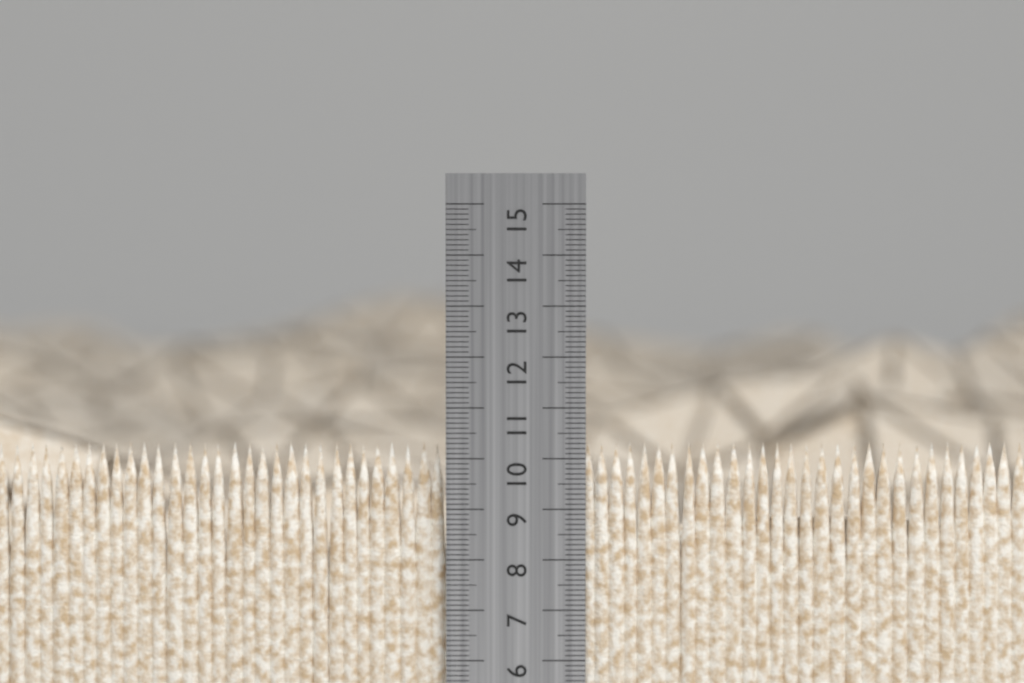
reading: 10.3 cm
